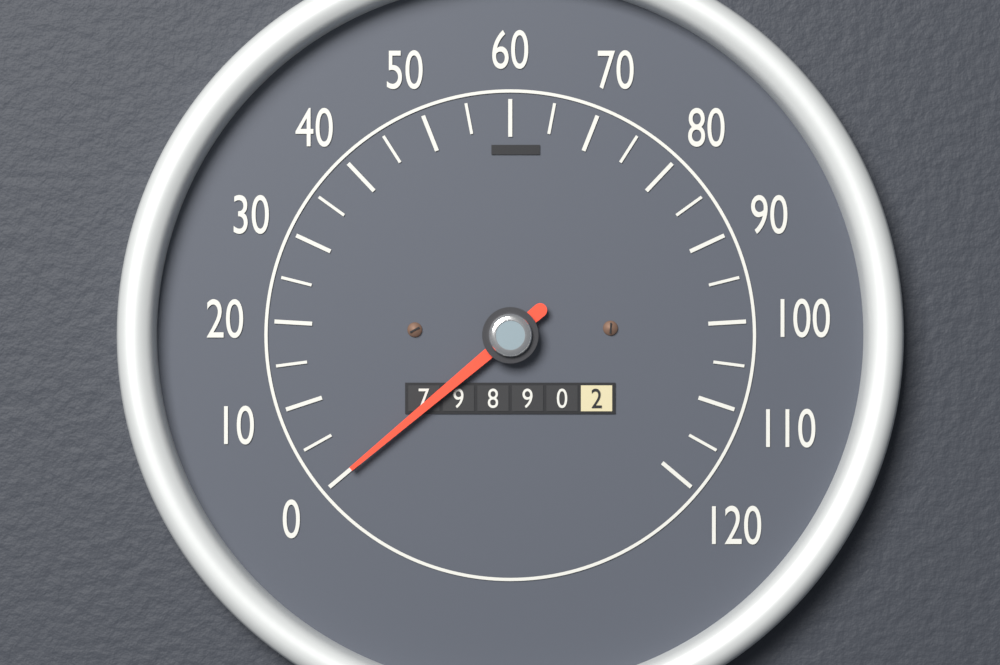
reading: 0 (no unit)
